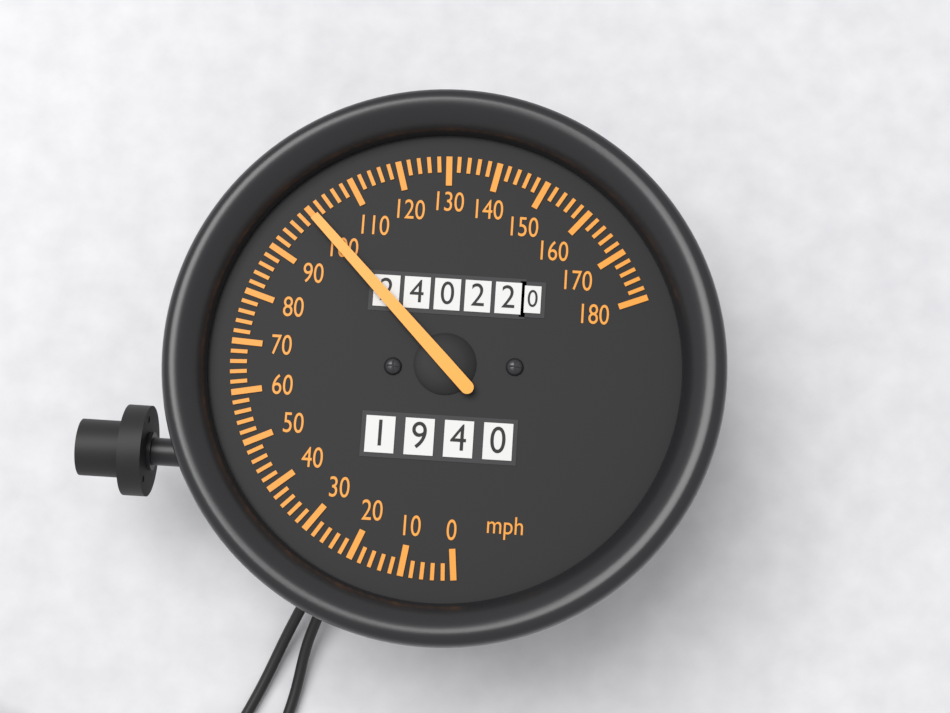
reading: 100 mph
